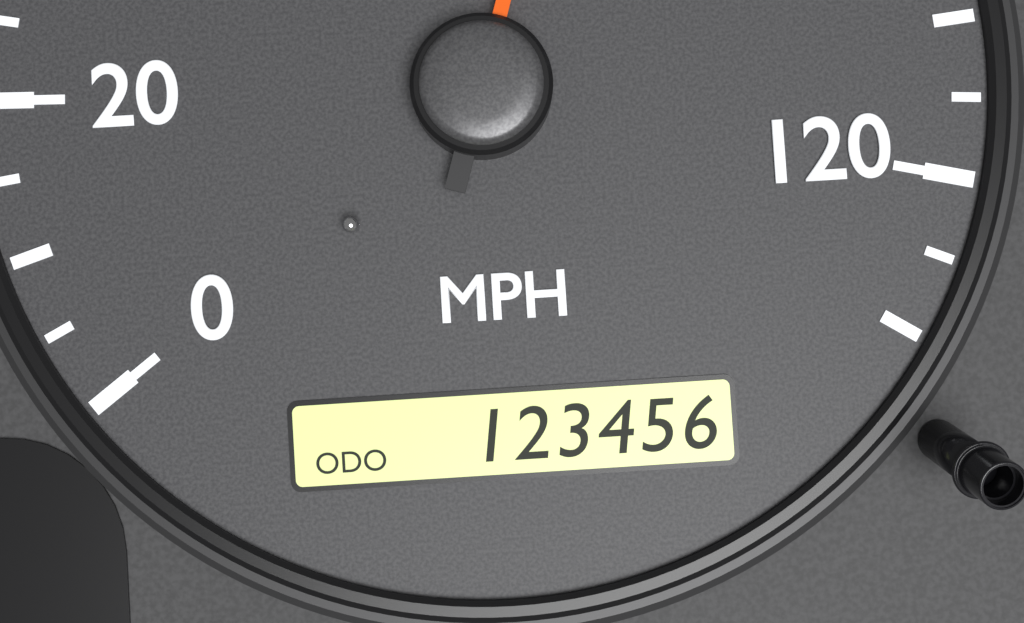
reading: 75 MPH
